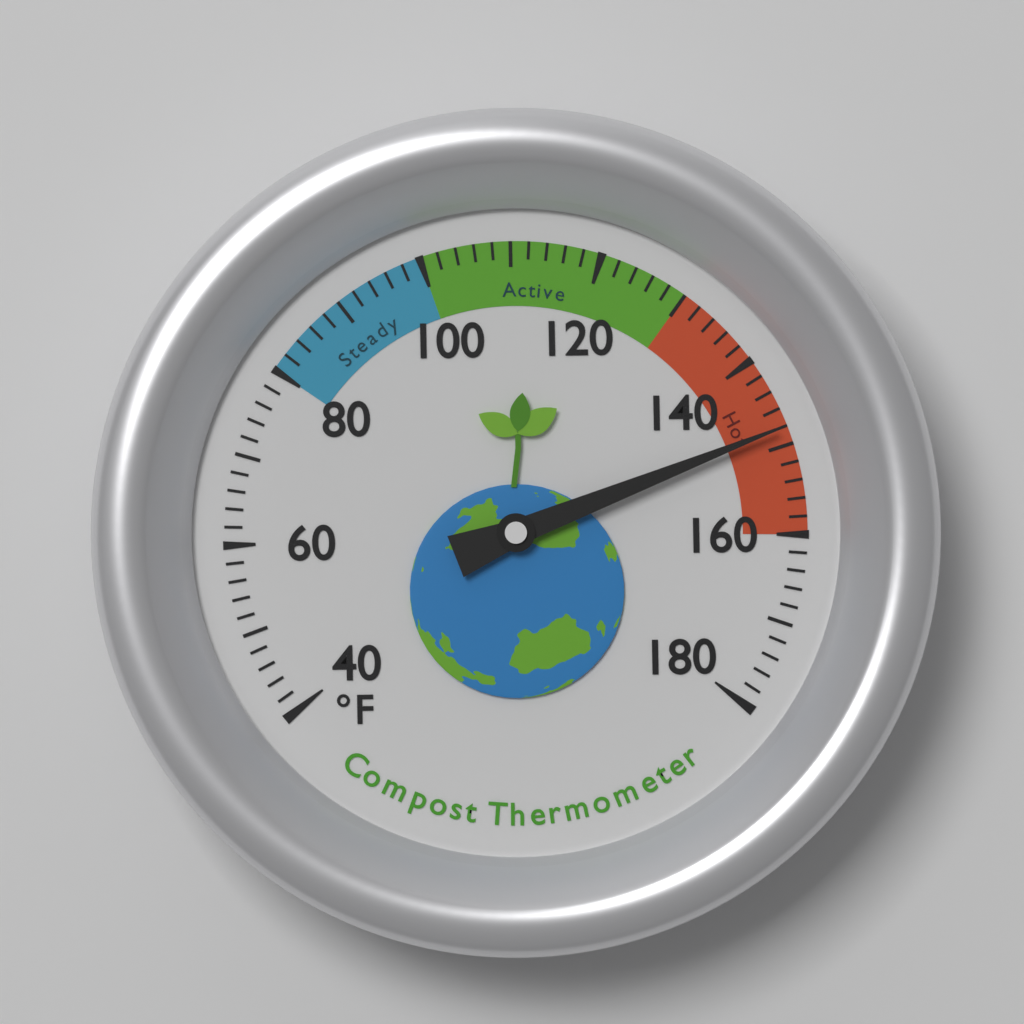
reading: 148 °F
